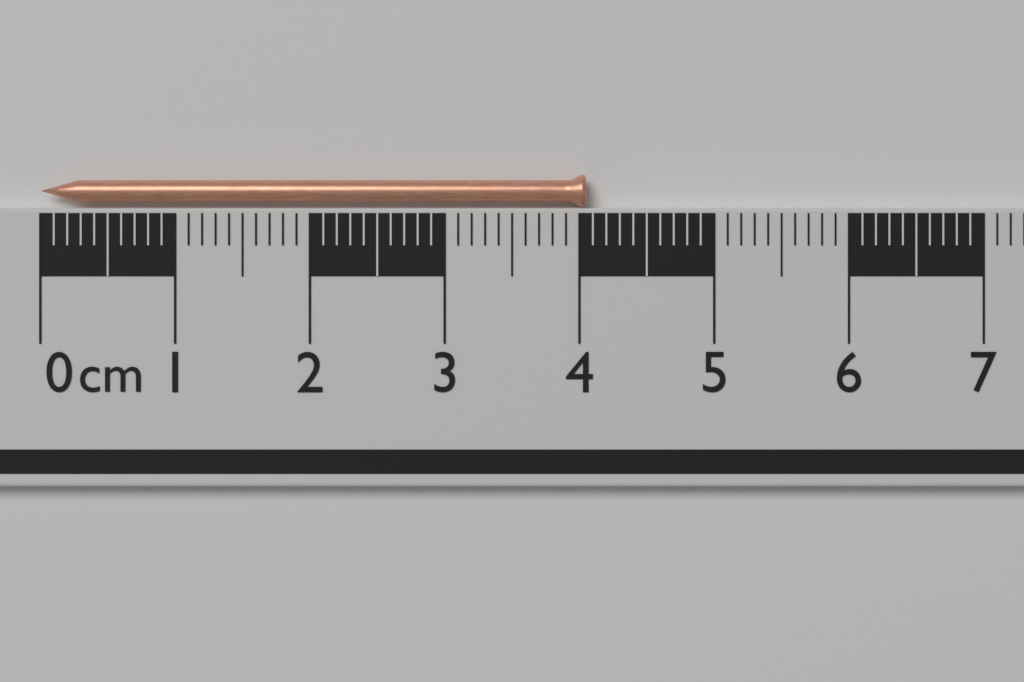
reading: 4.05 cm
